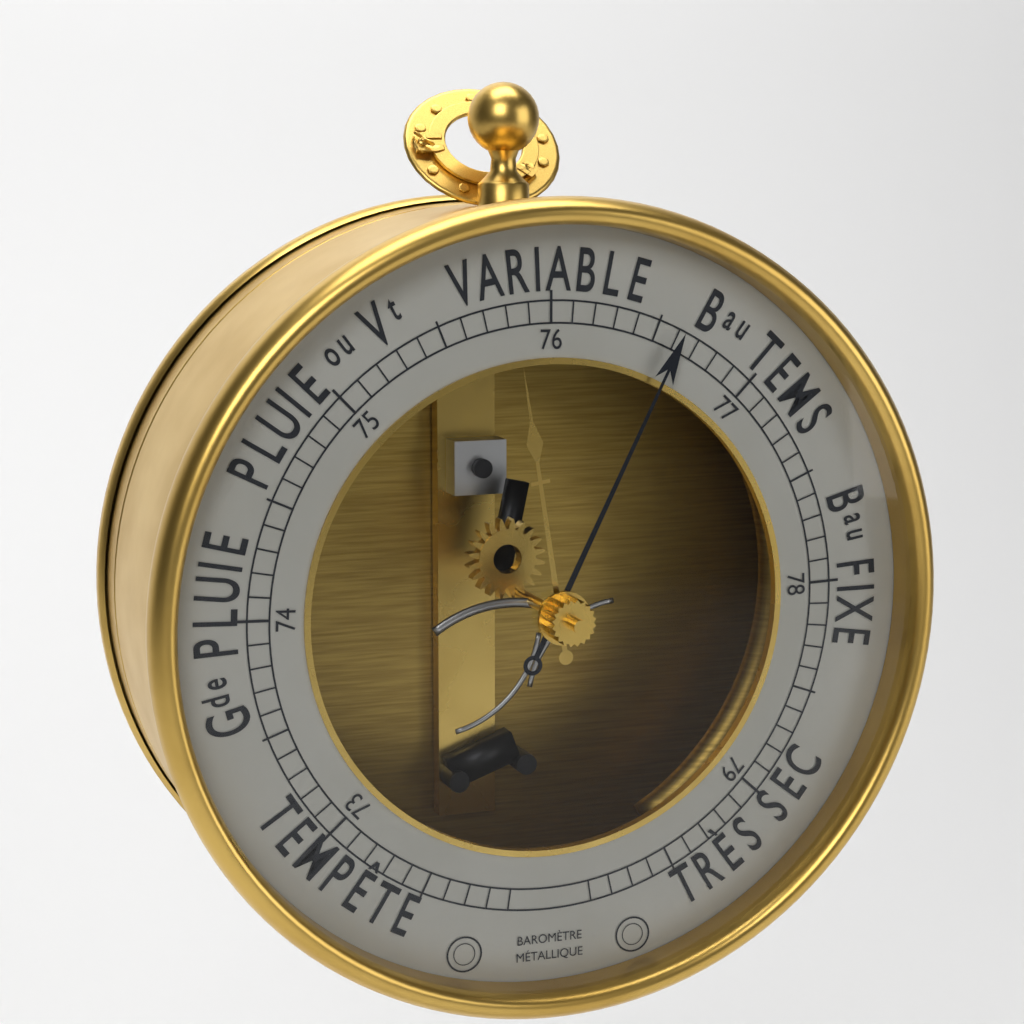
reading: 76.6 (no unit)
